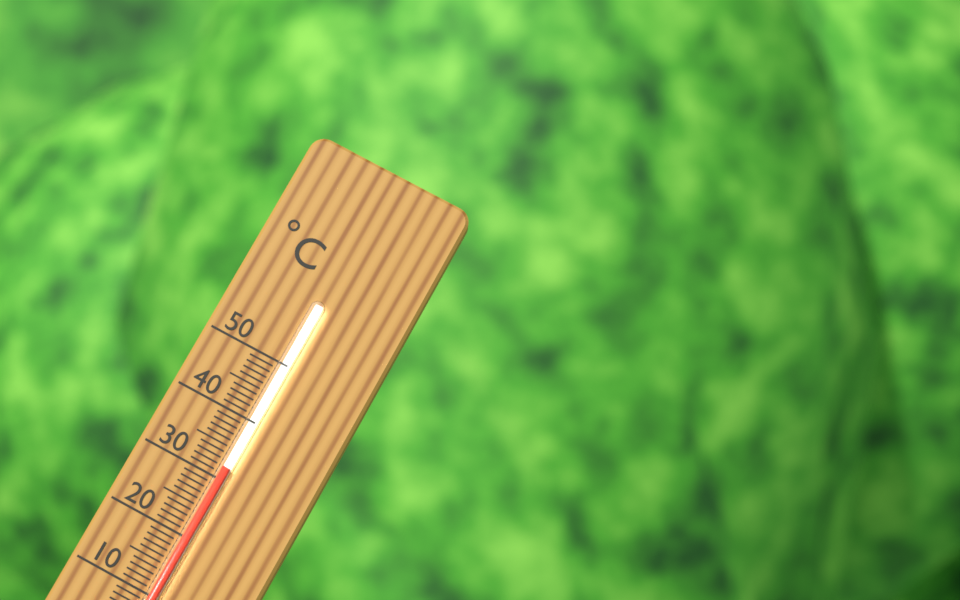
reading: 32 °C
